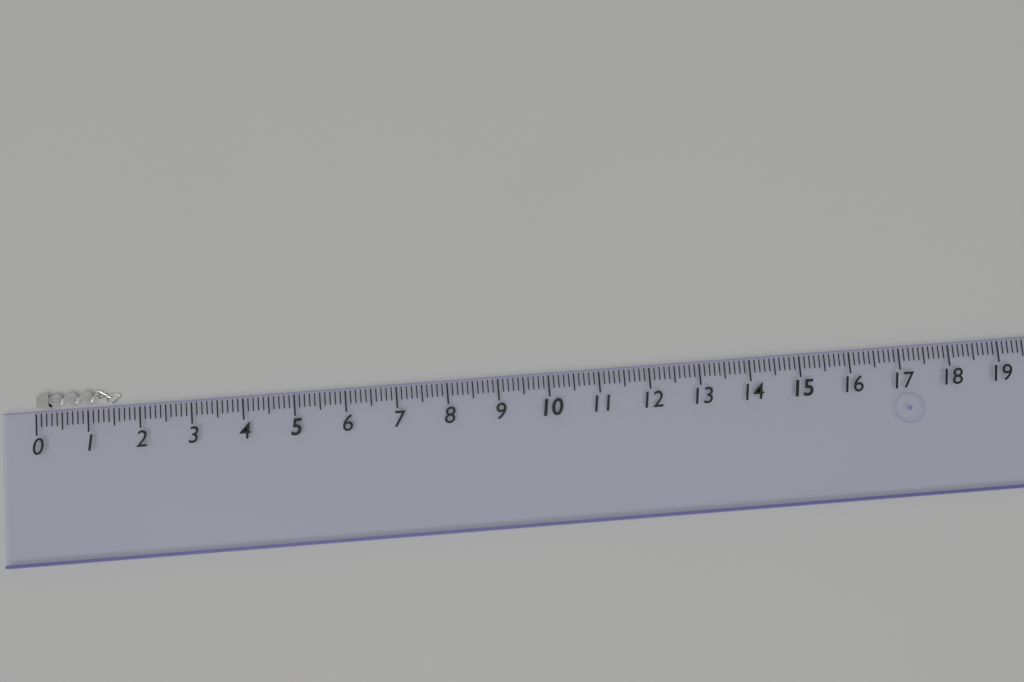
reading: 1.6 (no unit)
